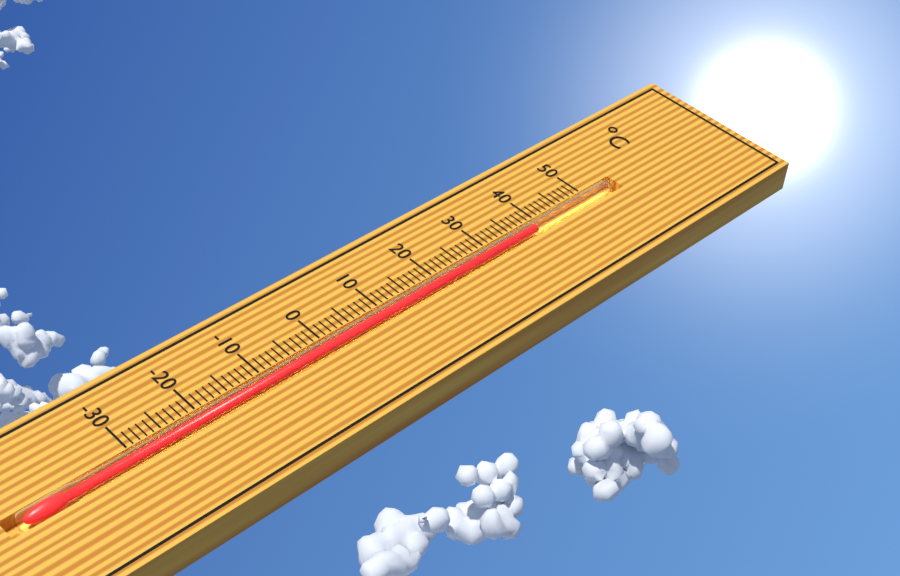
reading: 39 °C
